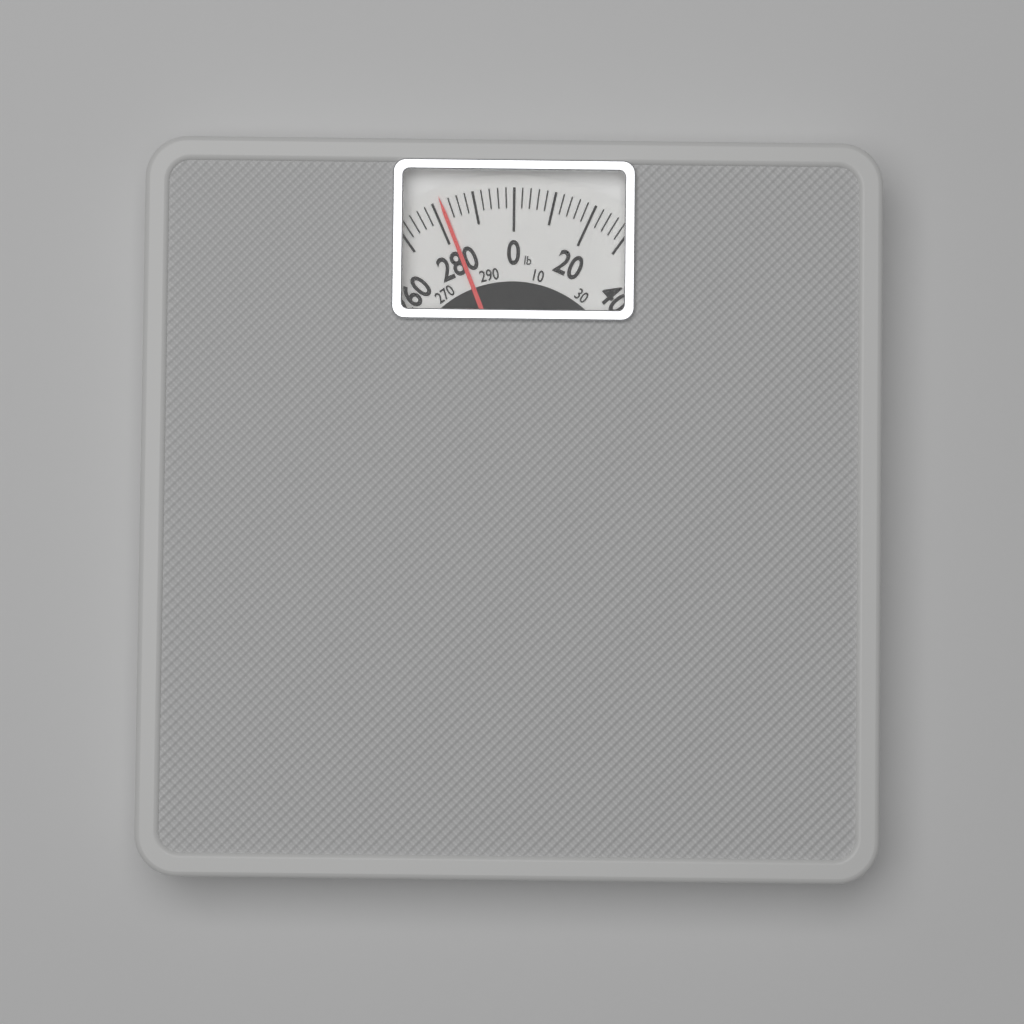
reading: 282 lb
